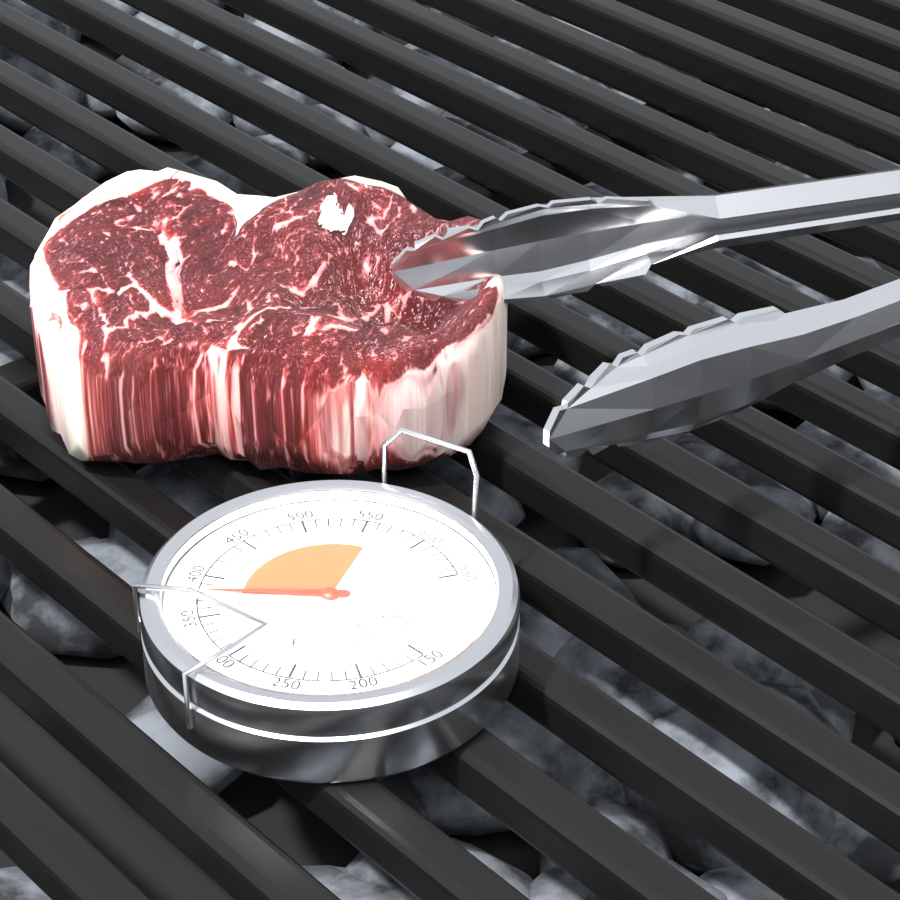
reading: 380 °F
